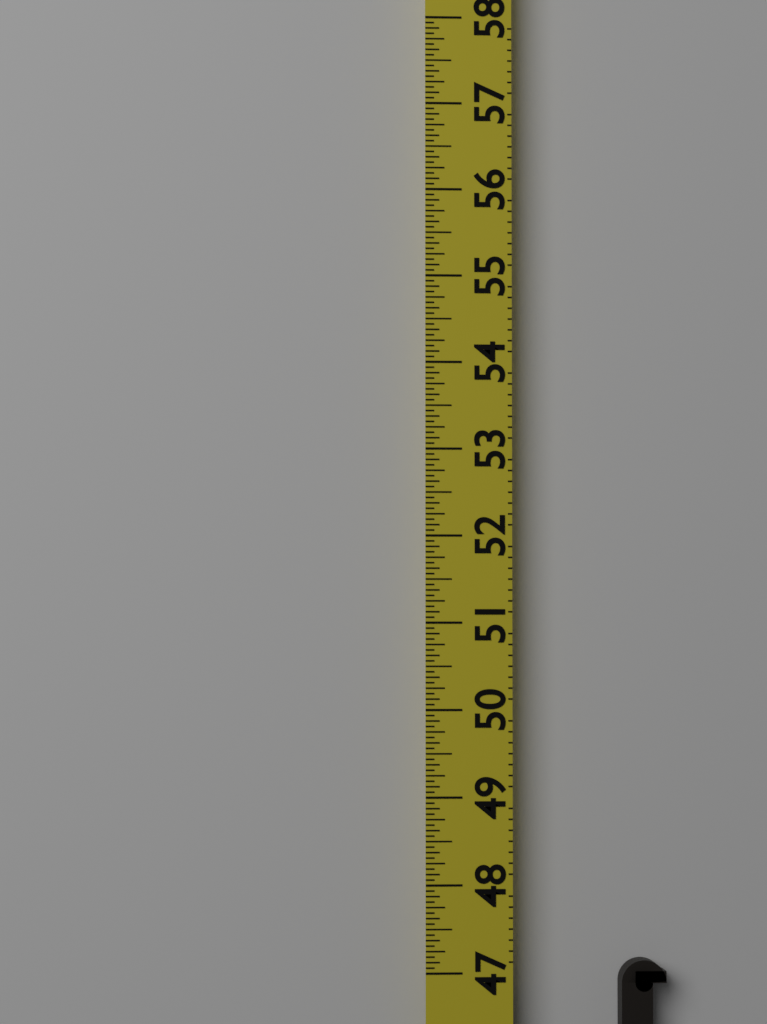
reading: 47.1250 (no unit)
